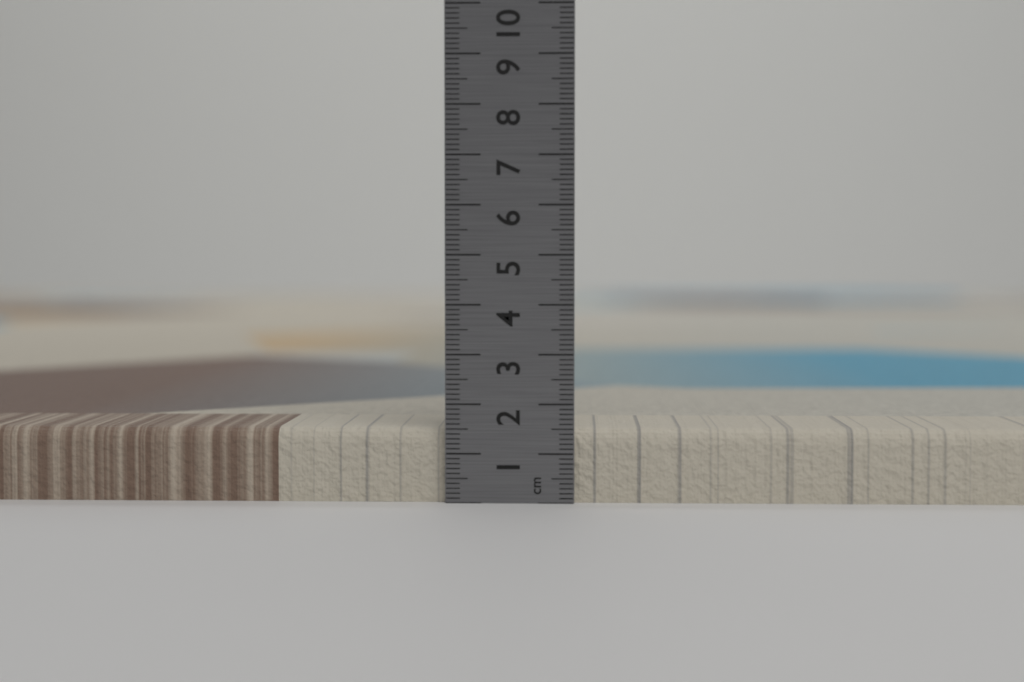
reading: 1.5 cm
